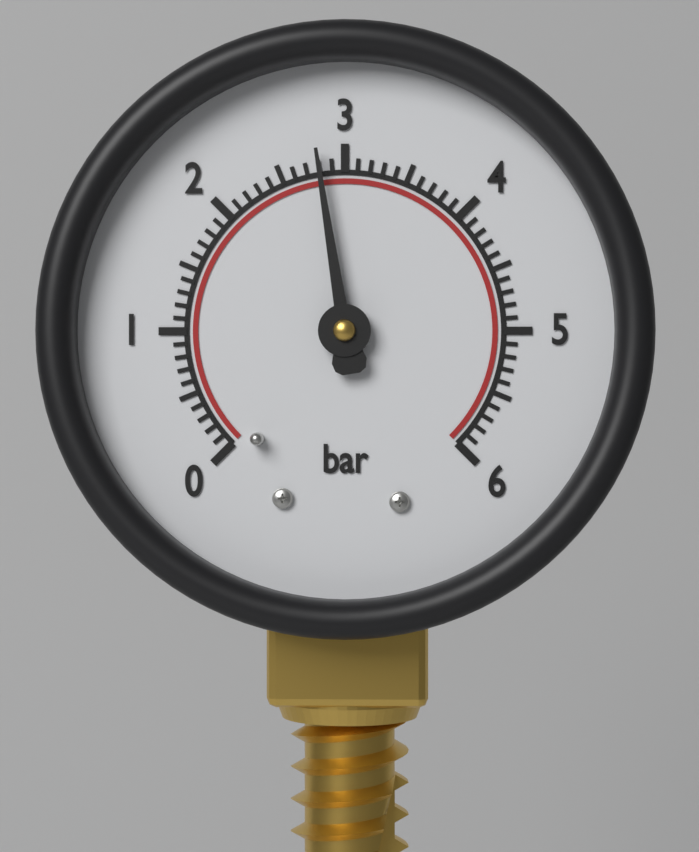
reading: 2.8 bar
